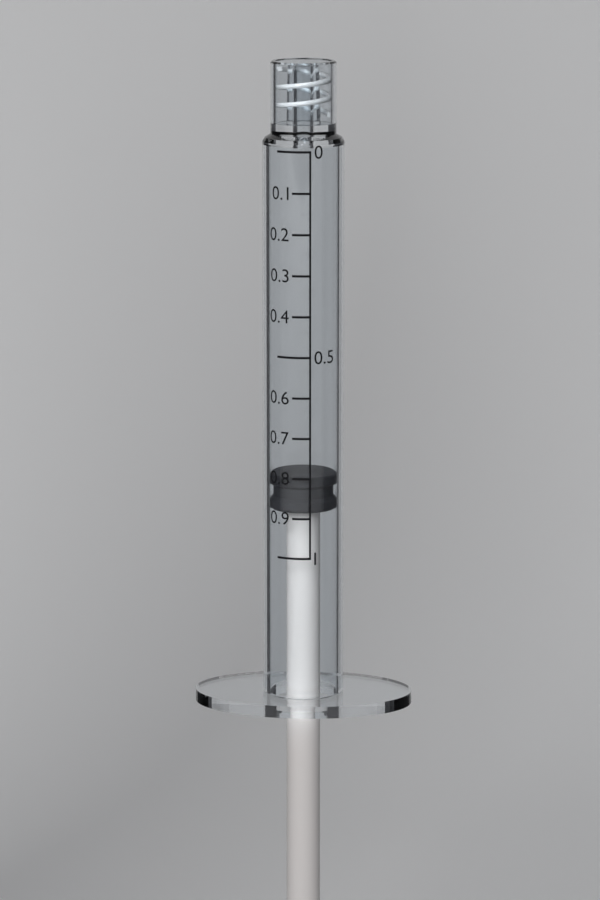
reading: 0.8 (no unit)
